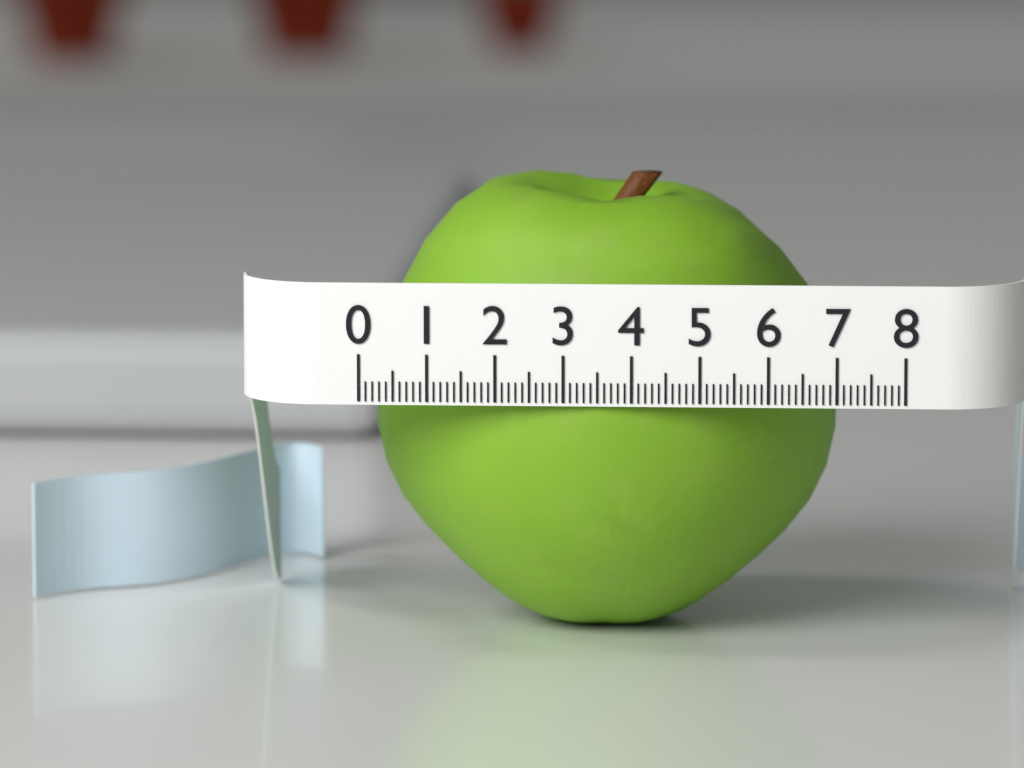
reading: 7.0 (no unit)
